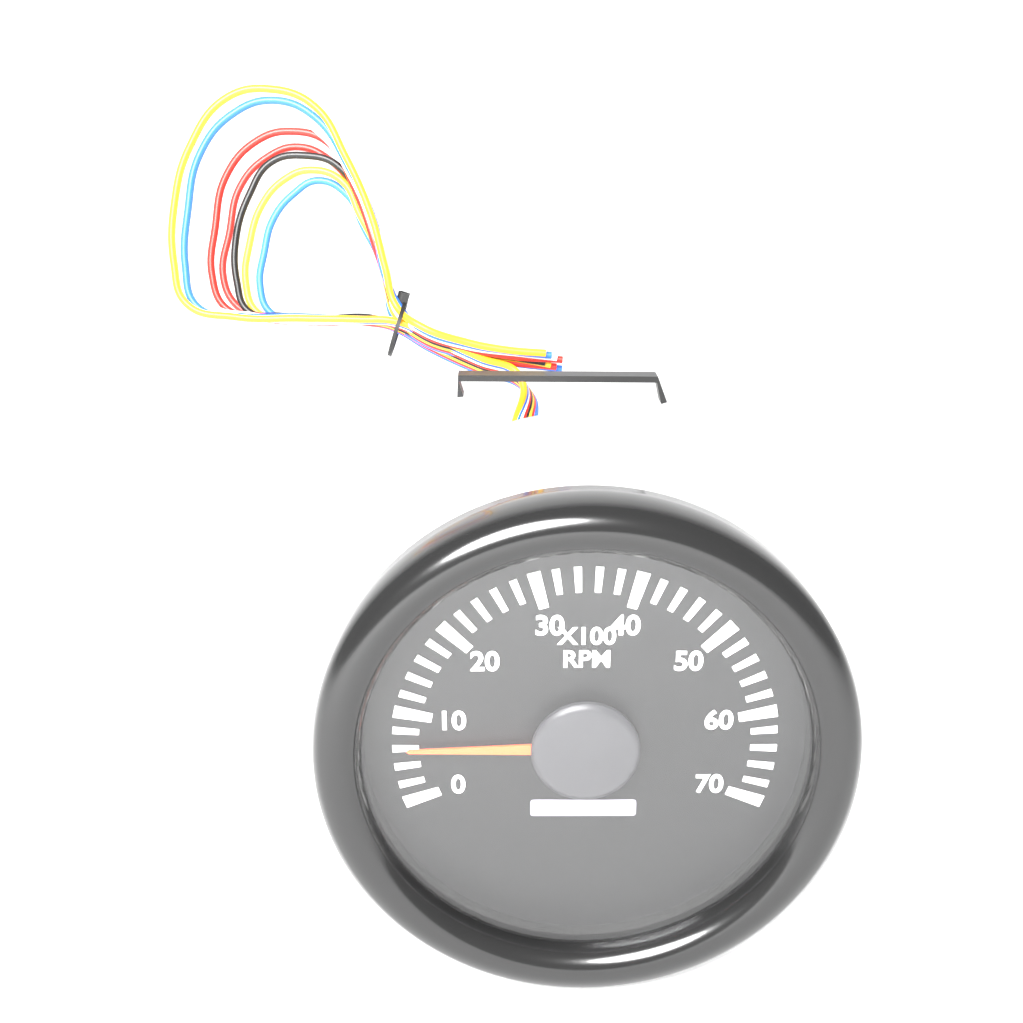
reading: 6 x100 RPM
